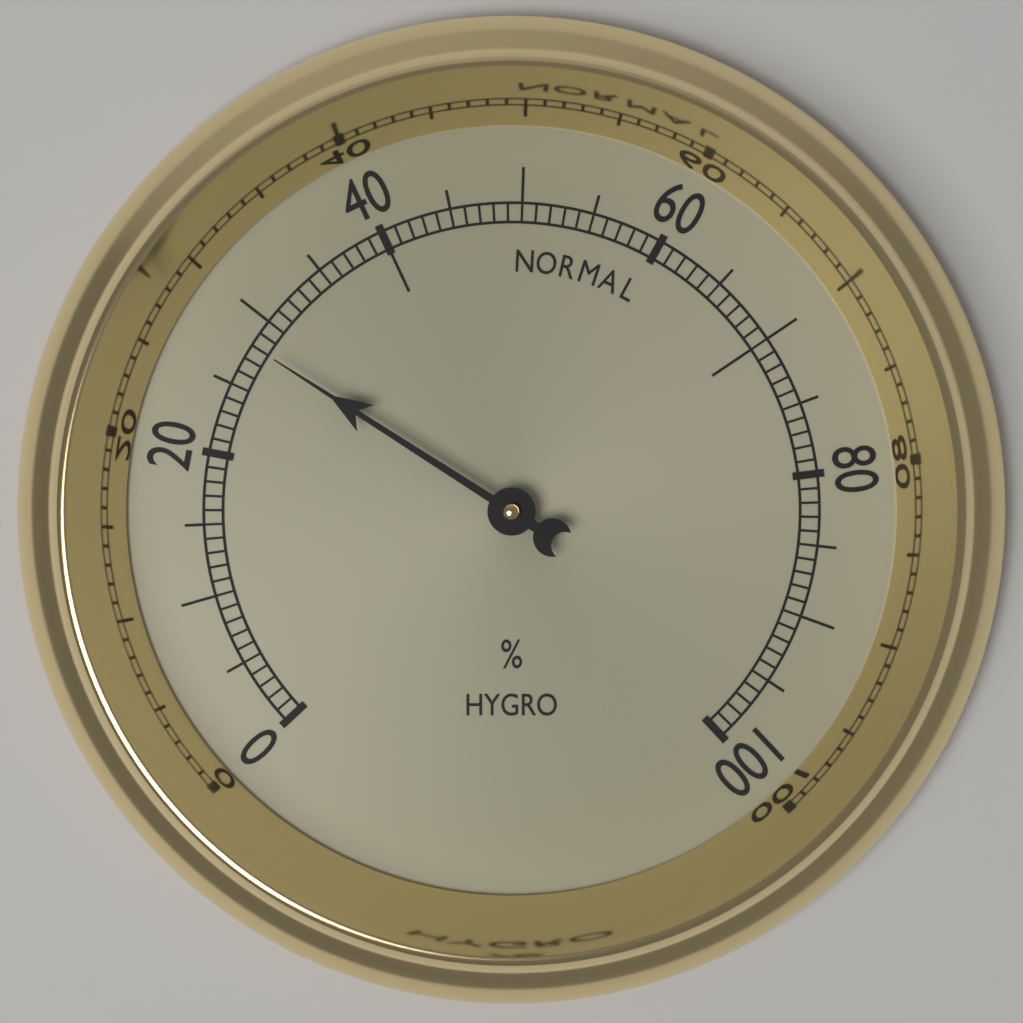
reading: 28 %
